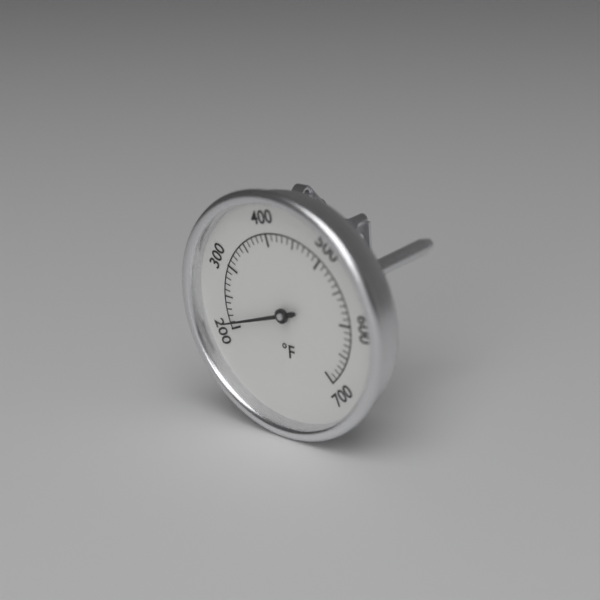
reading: 210 °F
